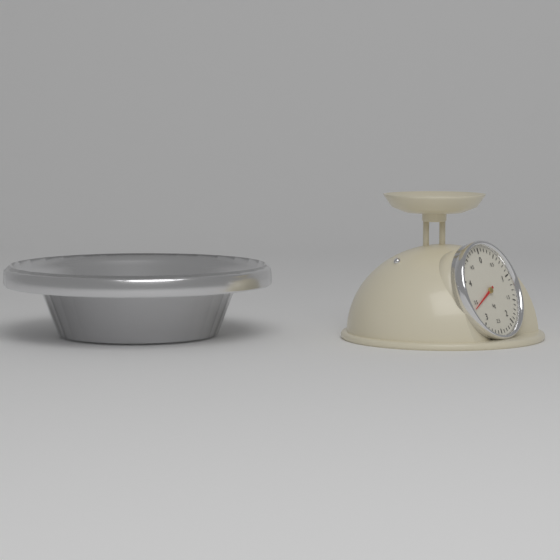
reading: 3.4 kg
